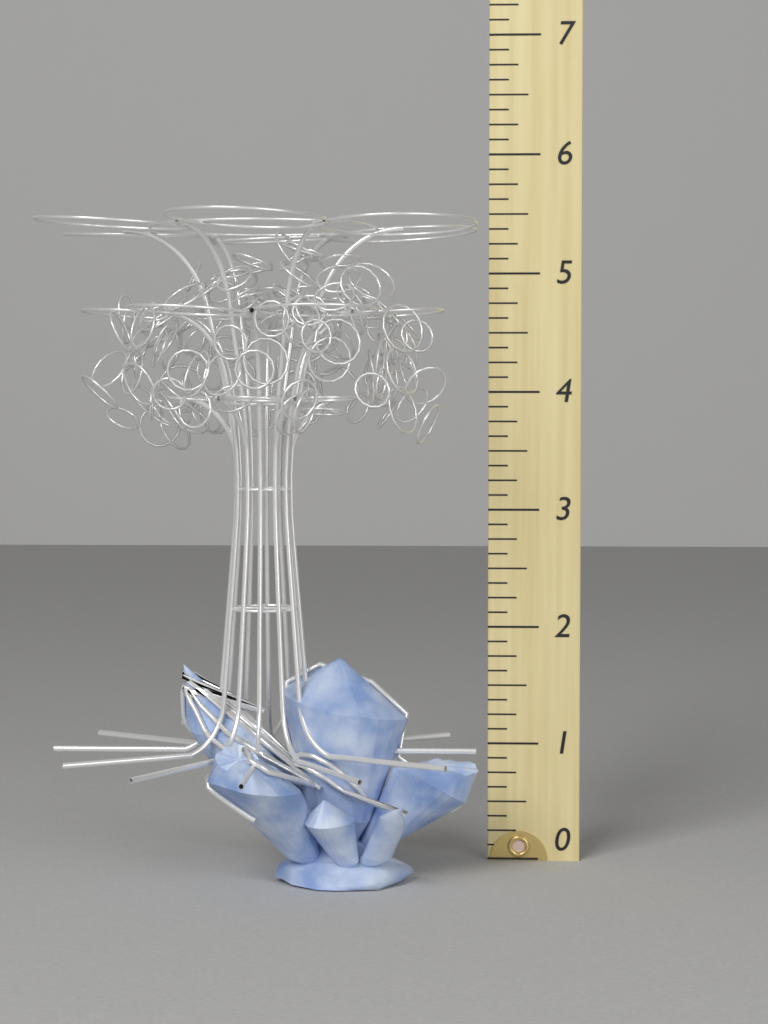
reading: 5.375 (no unit)
